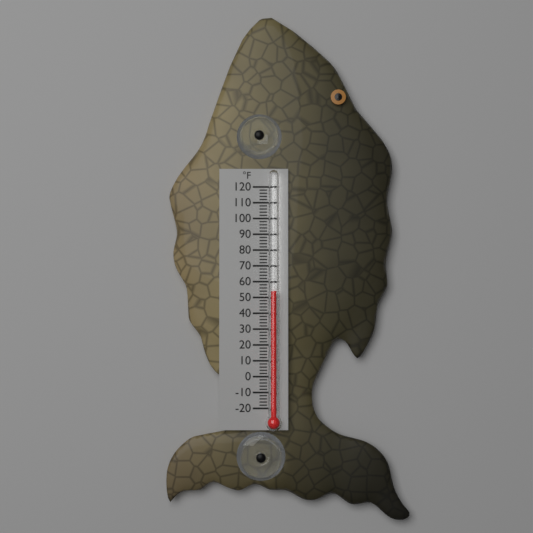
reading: 54 °F
